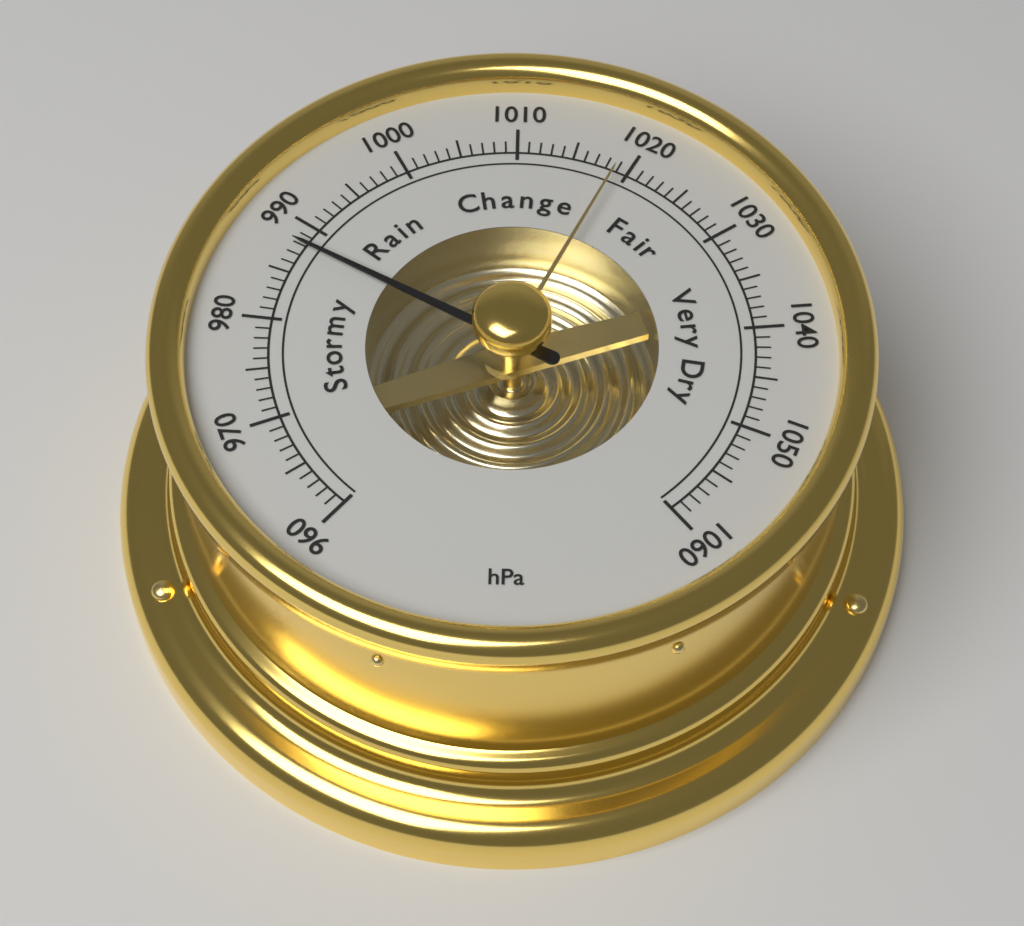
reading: 988 hPa
